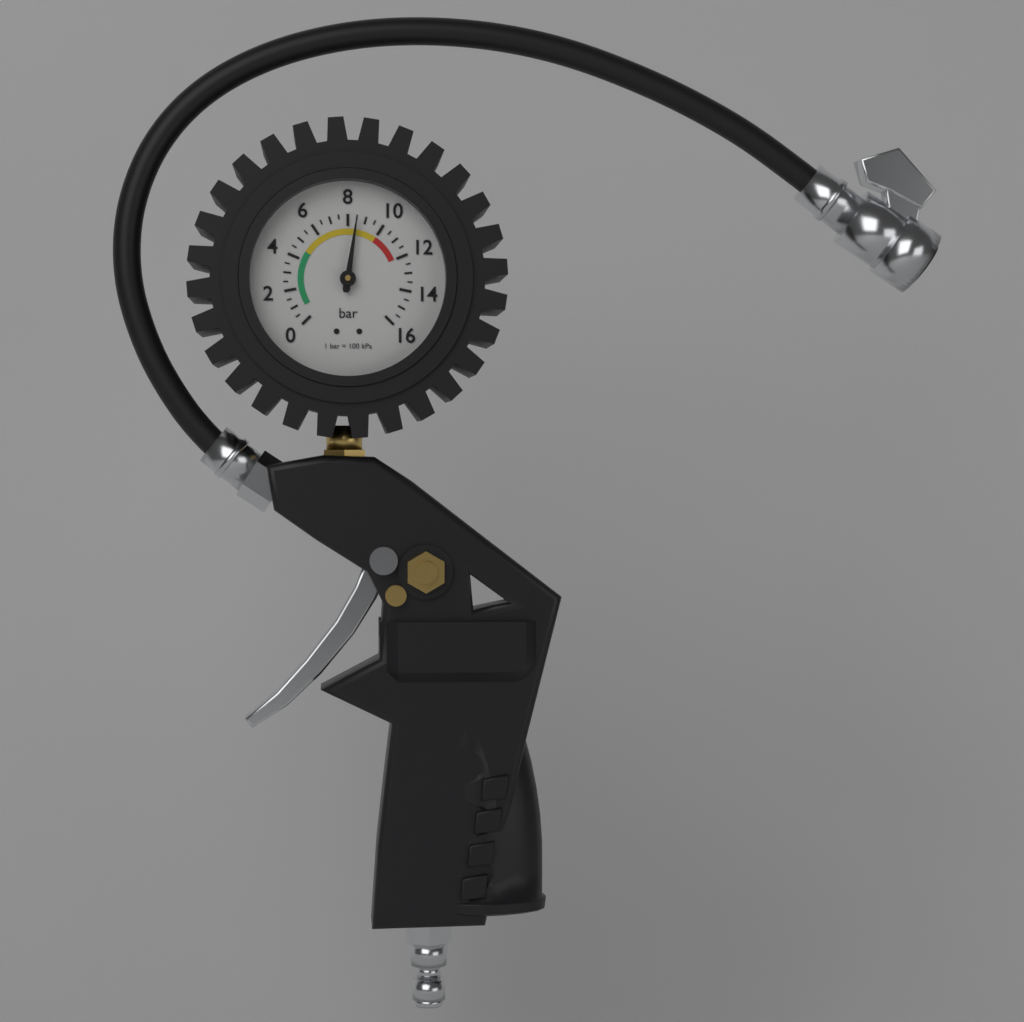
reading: 8.5 bar
